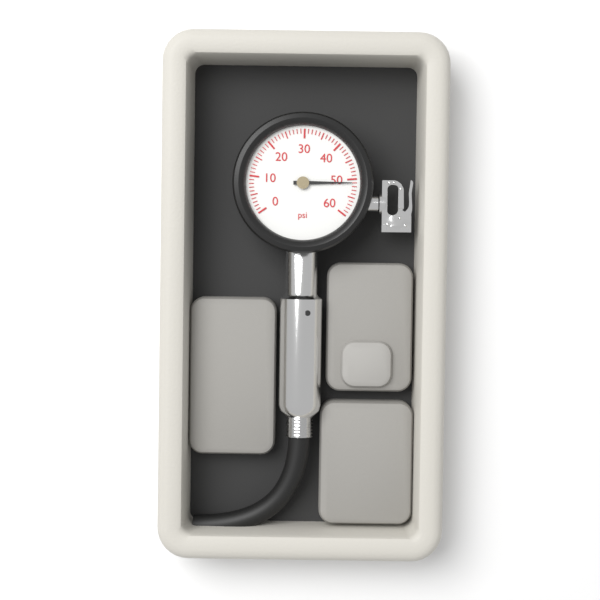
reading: 51 psi
